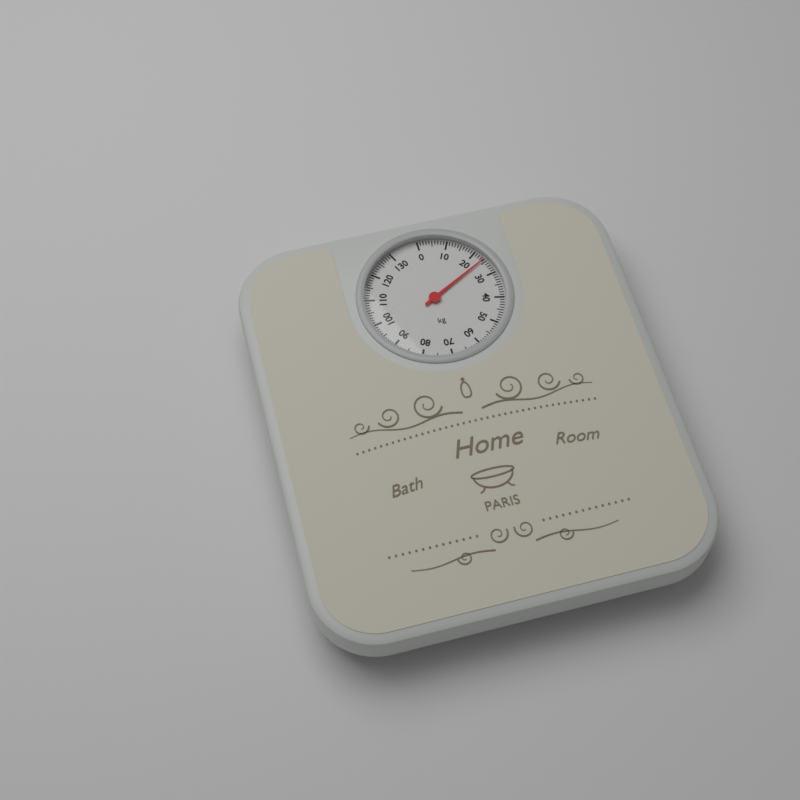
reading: 24 kg
